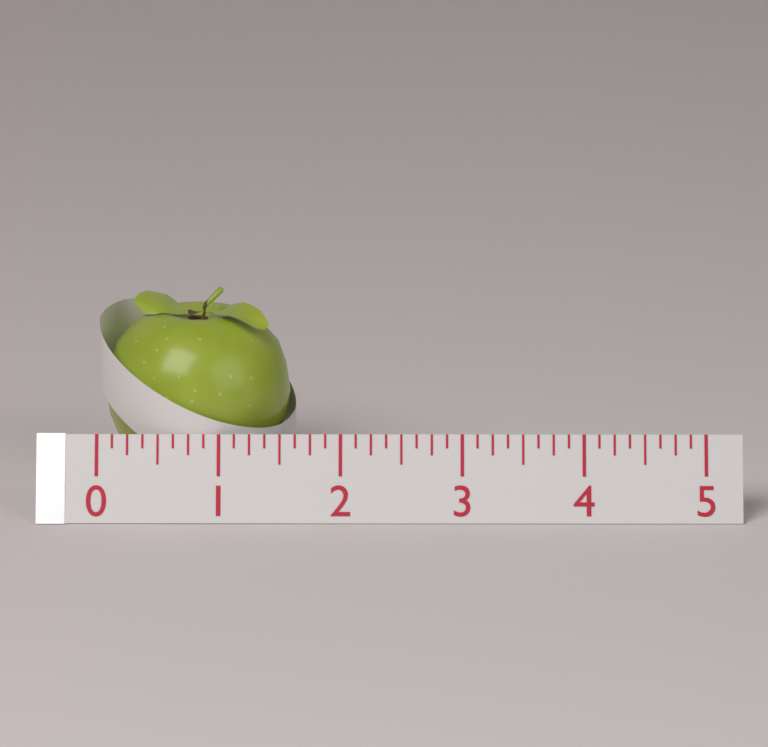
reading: 1.625 (no unit)
